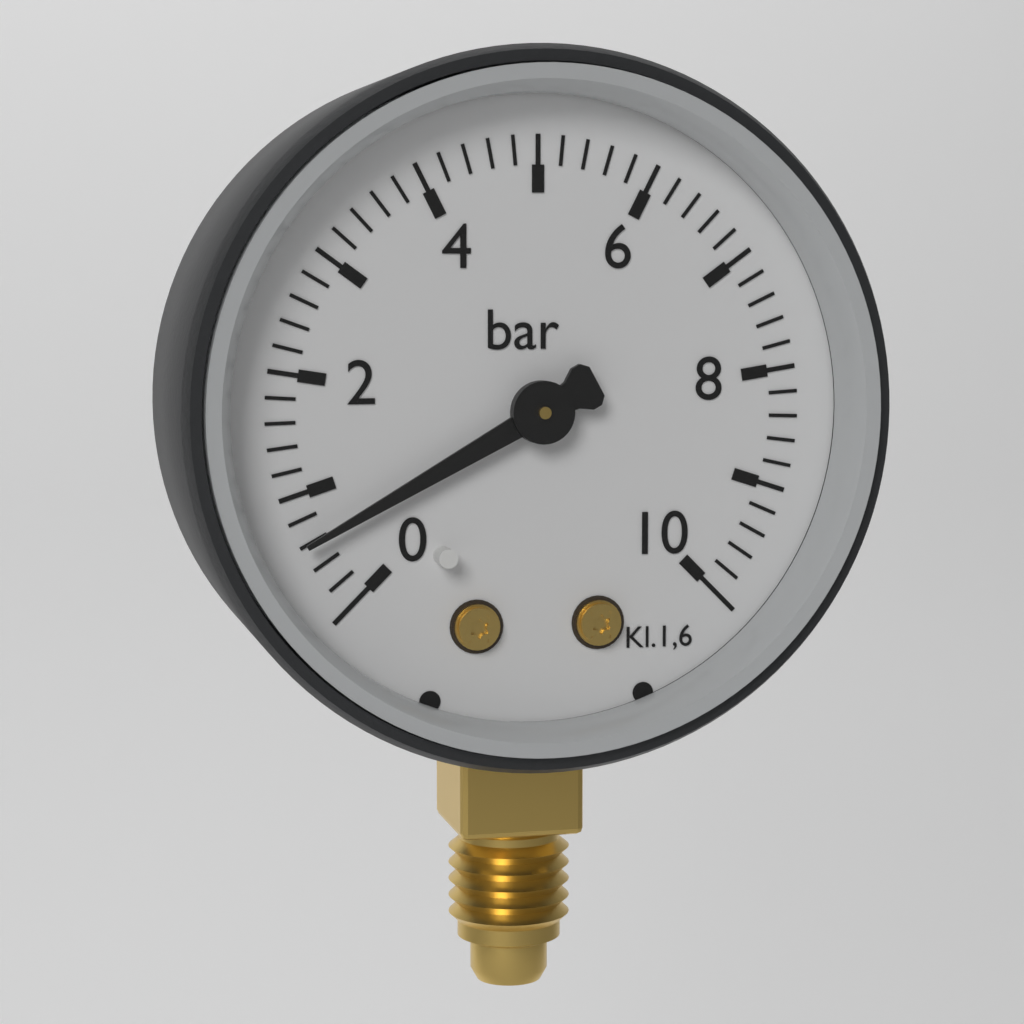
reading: 0.6 bar
